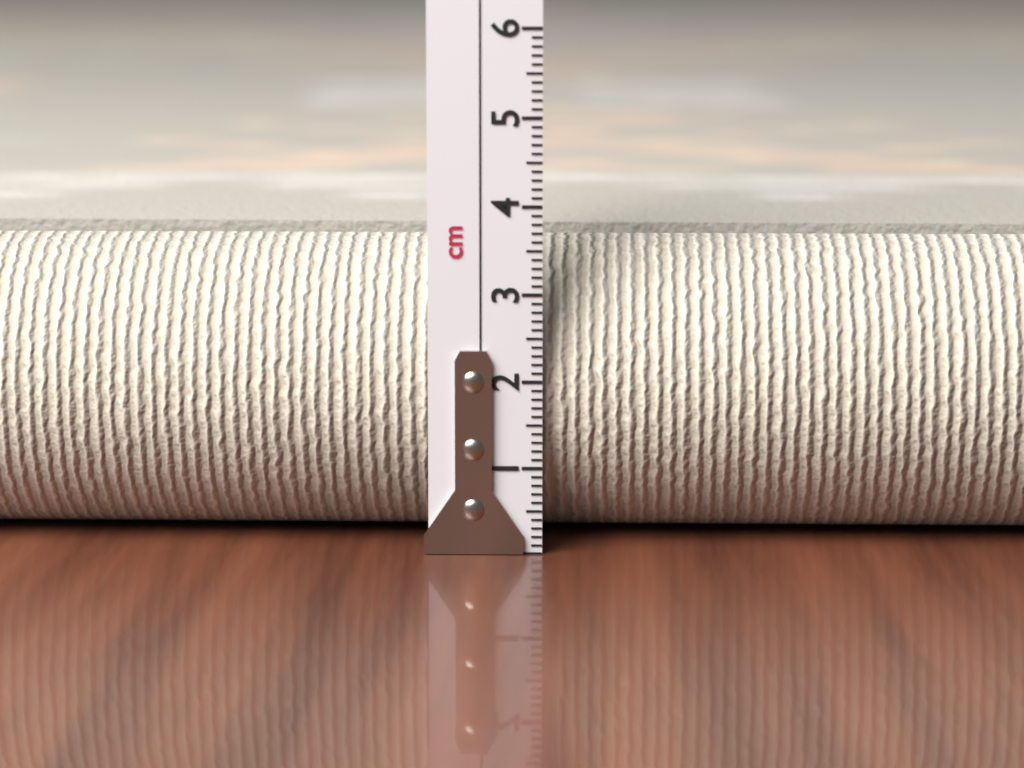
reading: 3.5 cm
